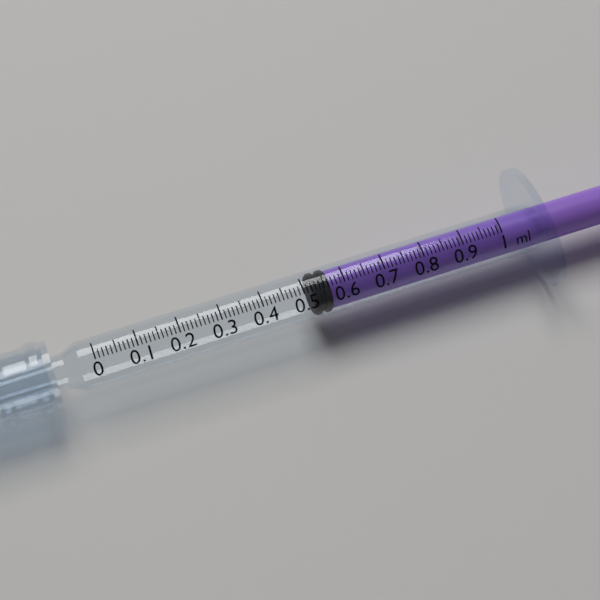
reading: 0.52 ml
